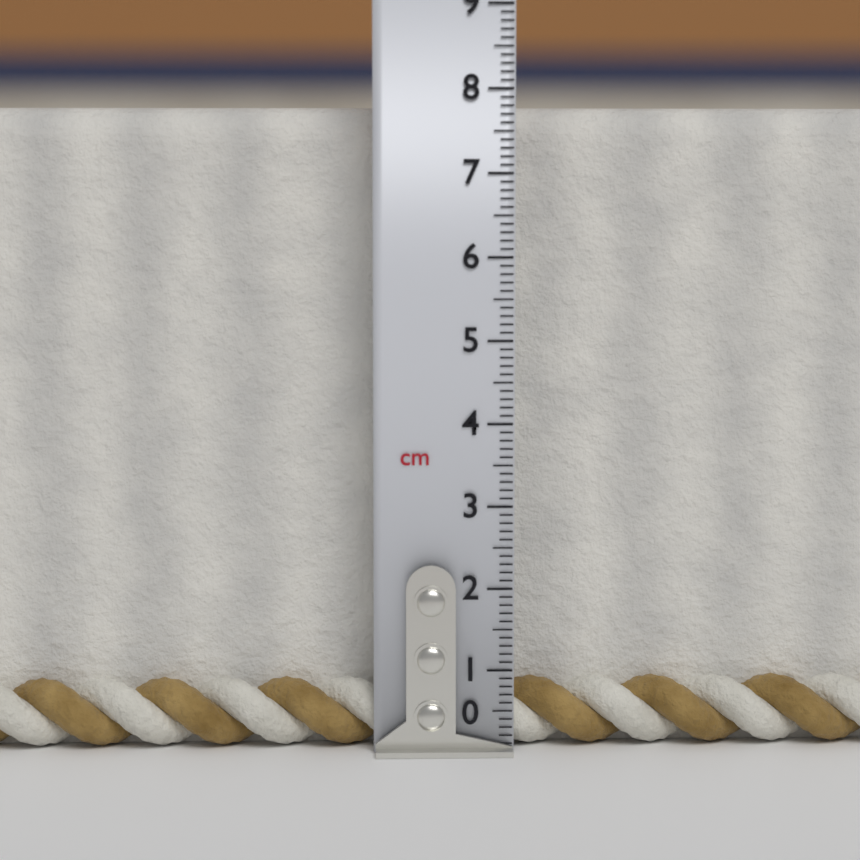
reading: 7.8 cm
